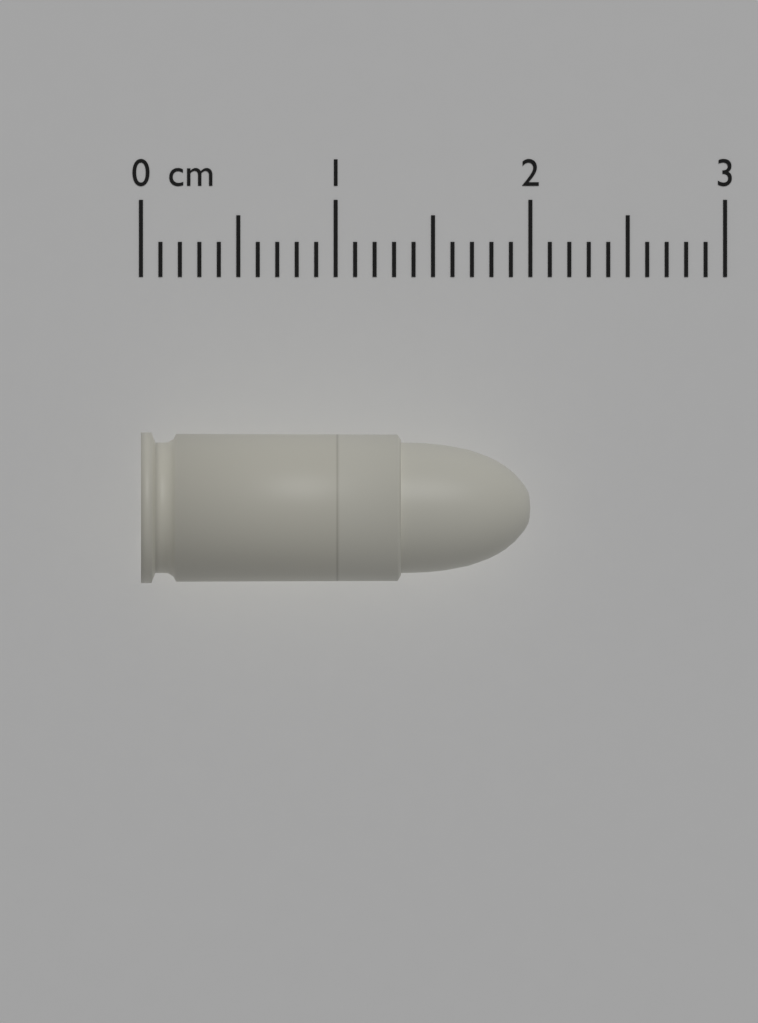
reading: 2.0 cm
